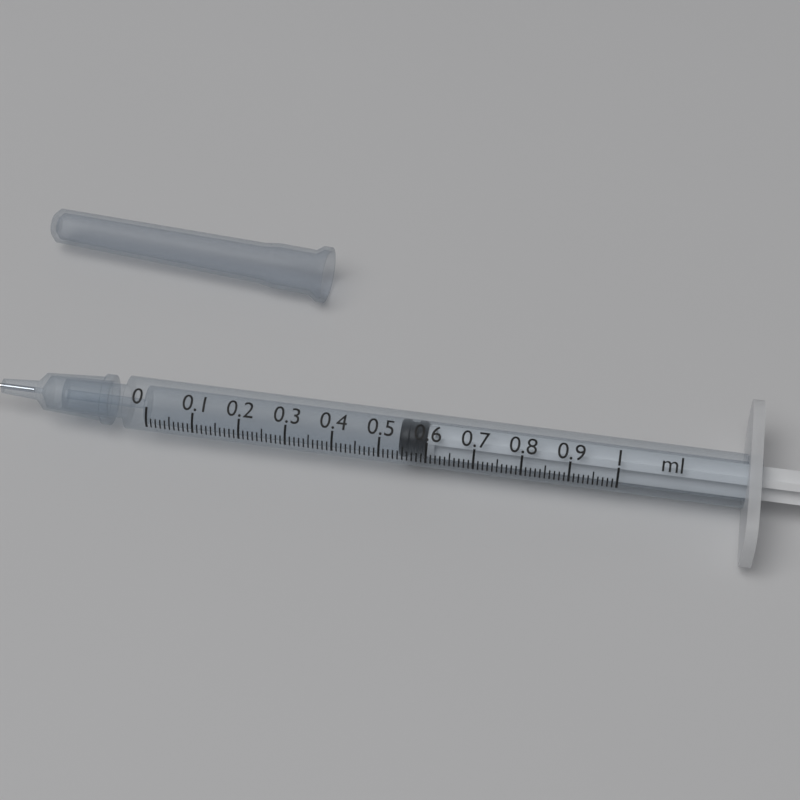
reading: 0.54 ml
